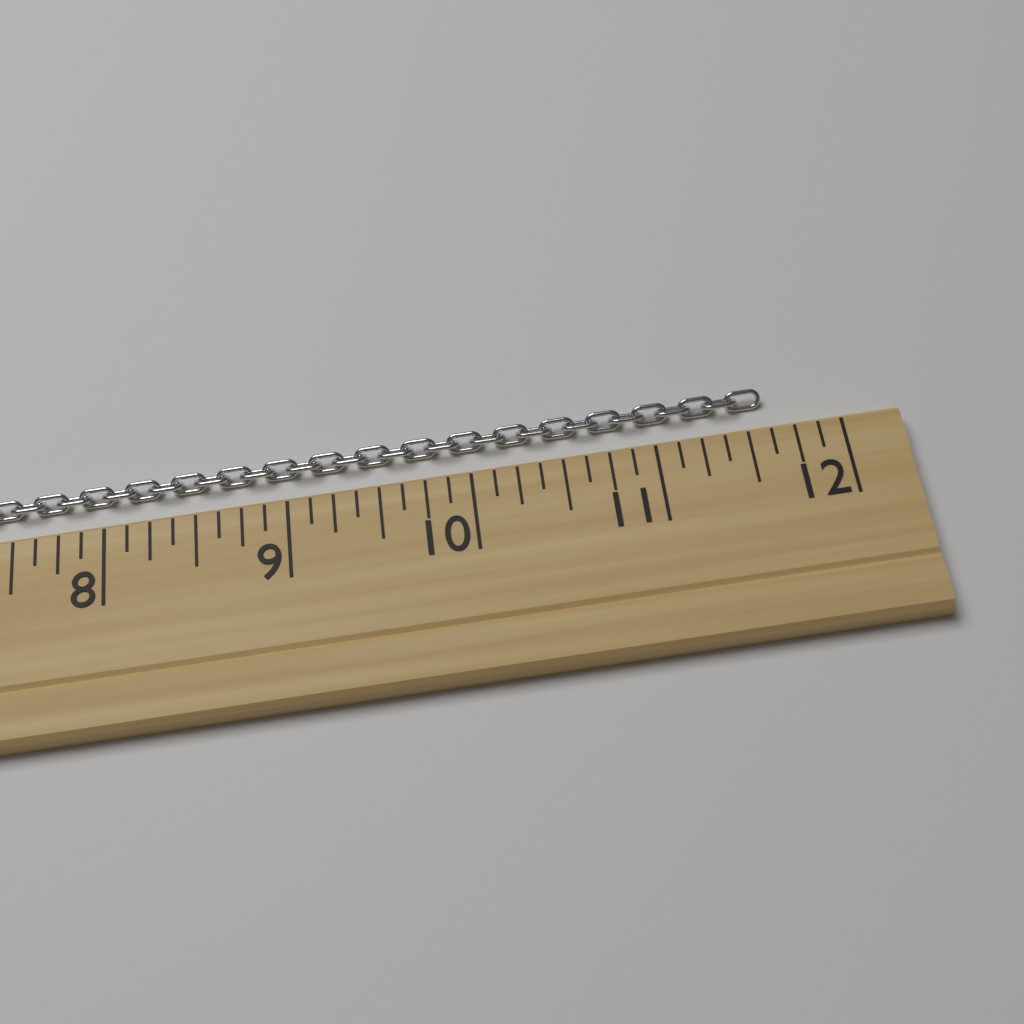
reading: 11.625 (no unit)
